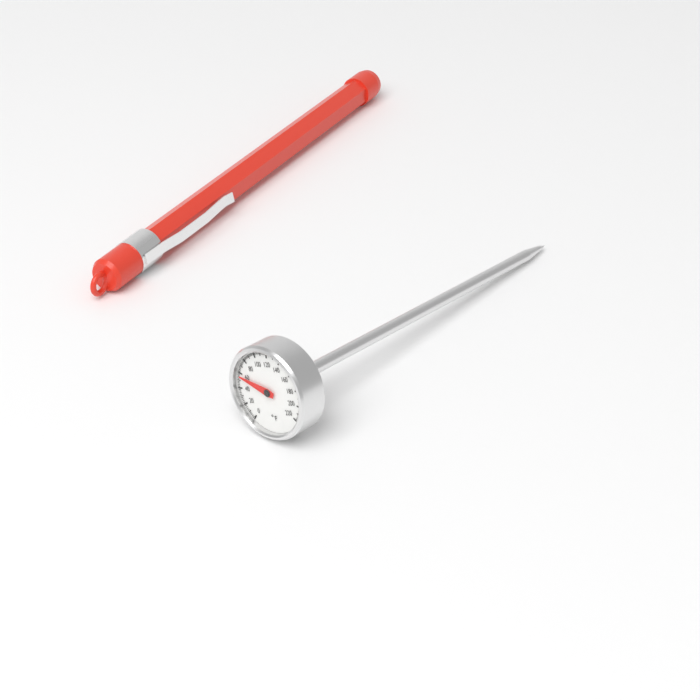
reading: 56 °F
